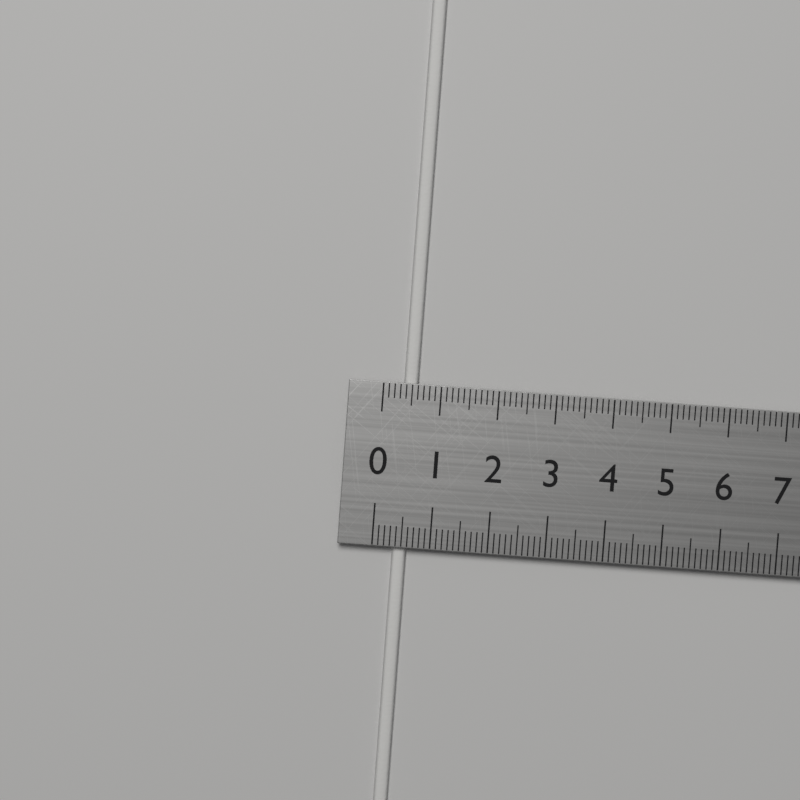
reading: 0.6 cm
